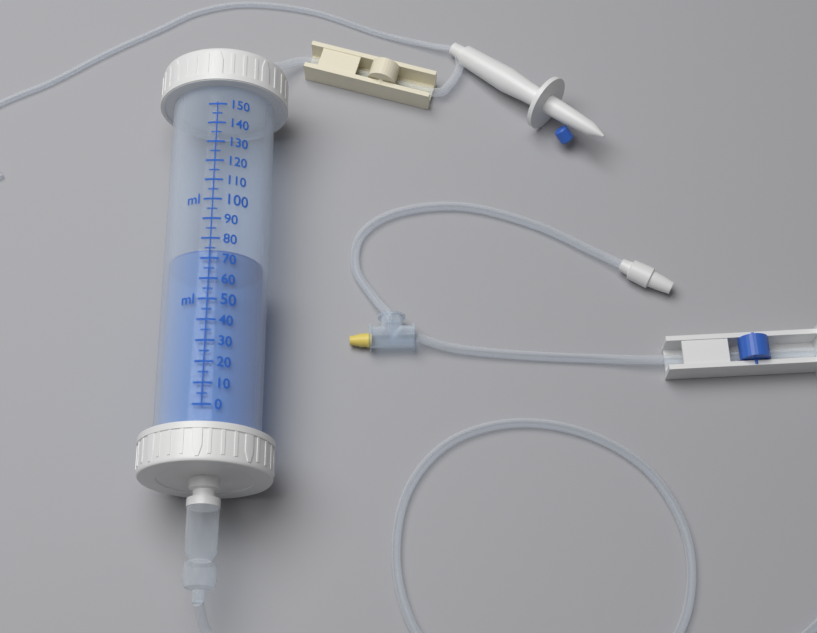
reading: 75 ml
